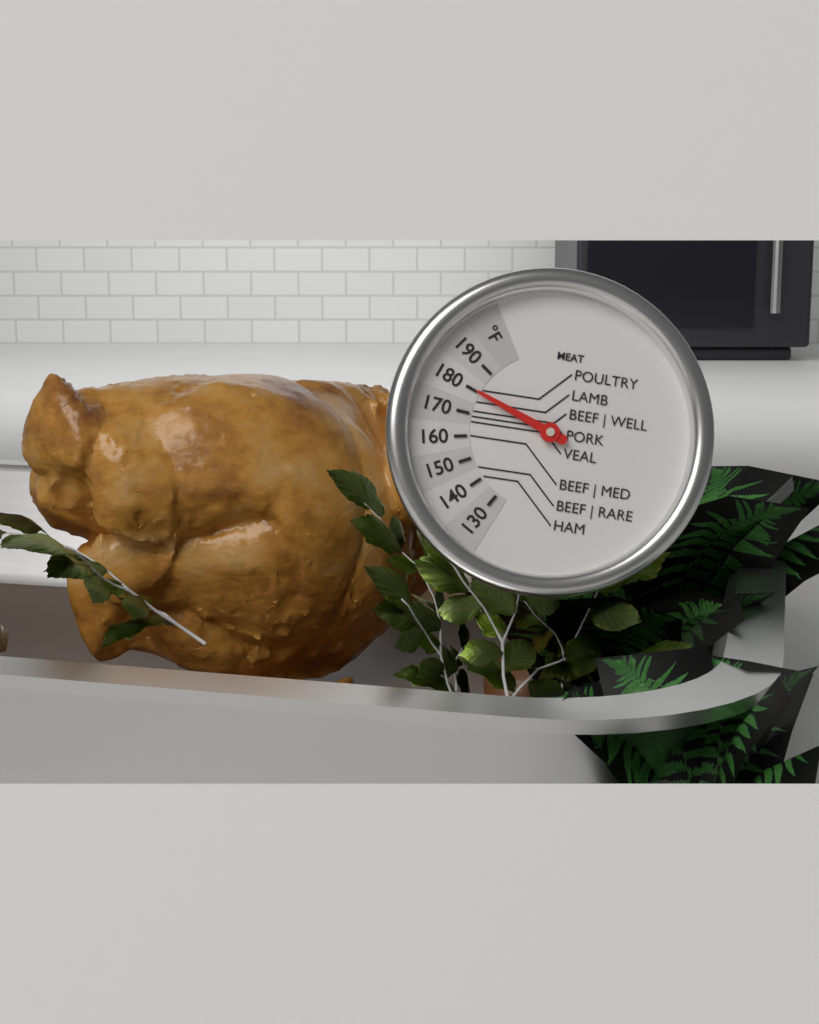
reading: 180 °F
